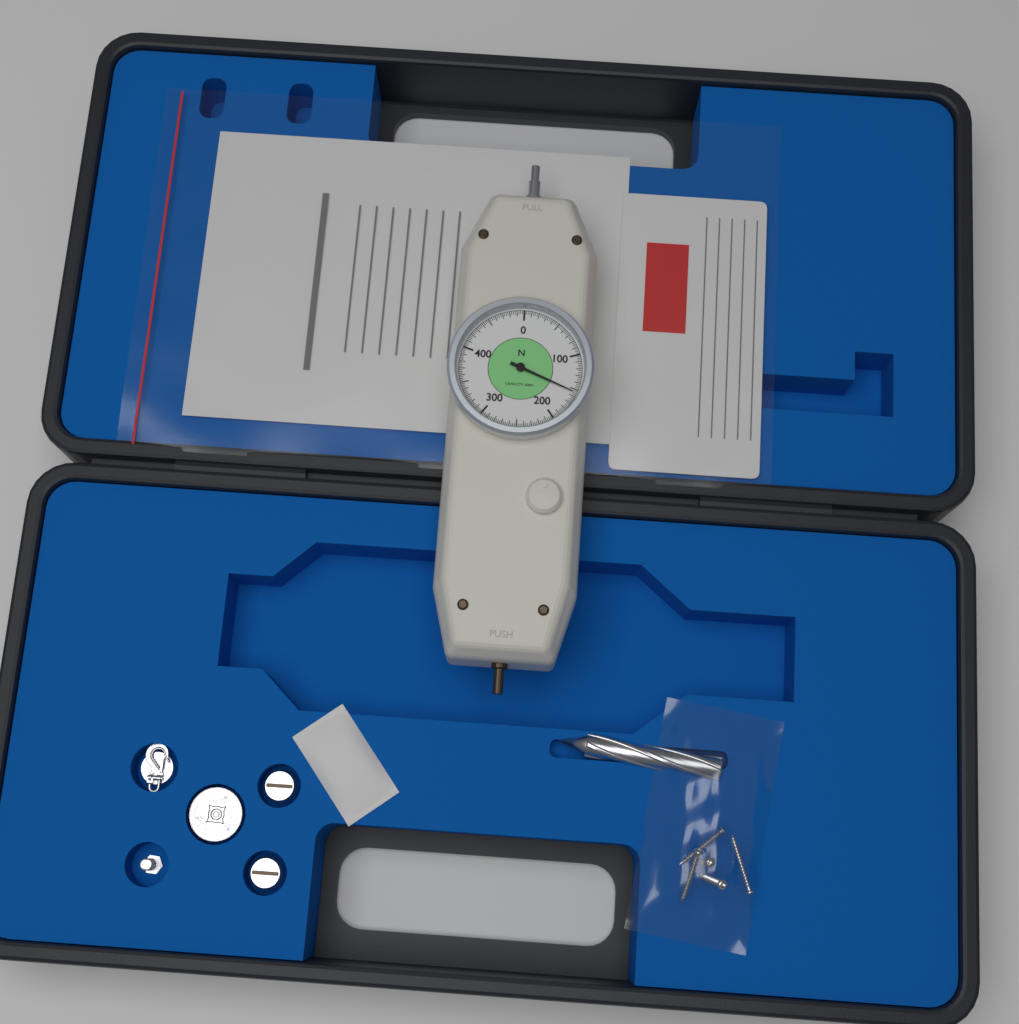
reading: 155.0 N
